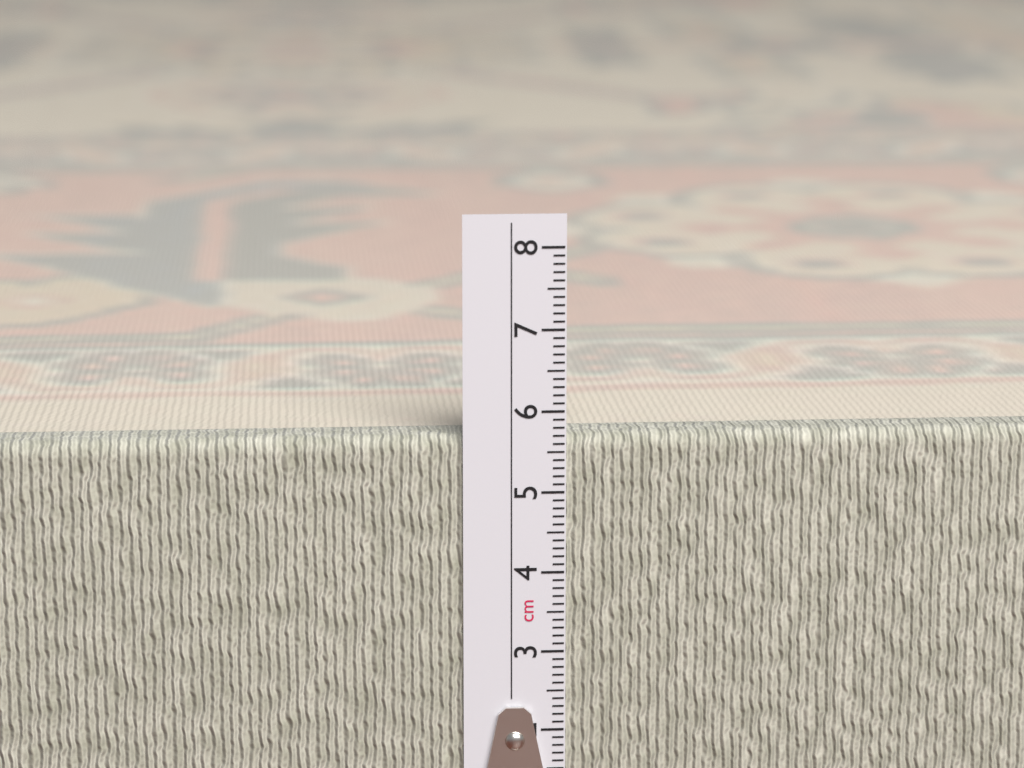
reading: 5.7 cm
